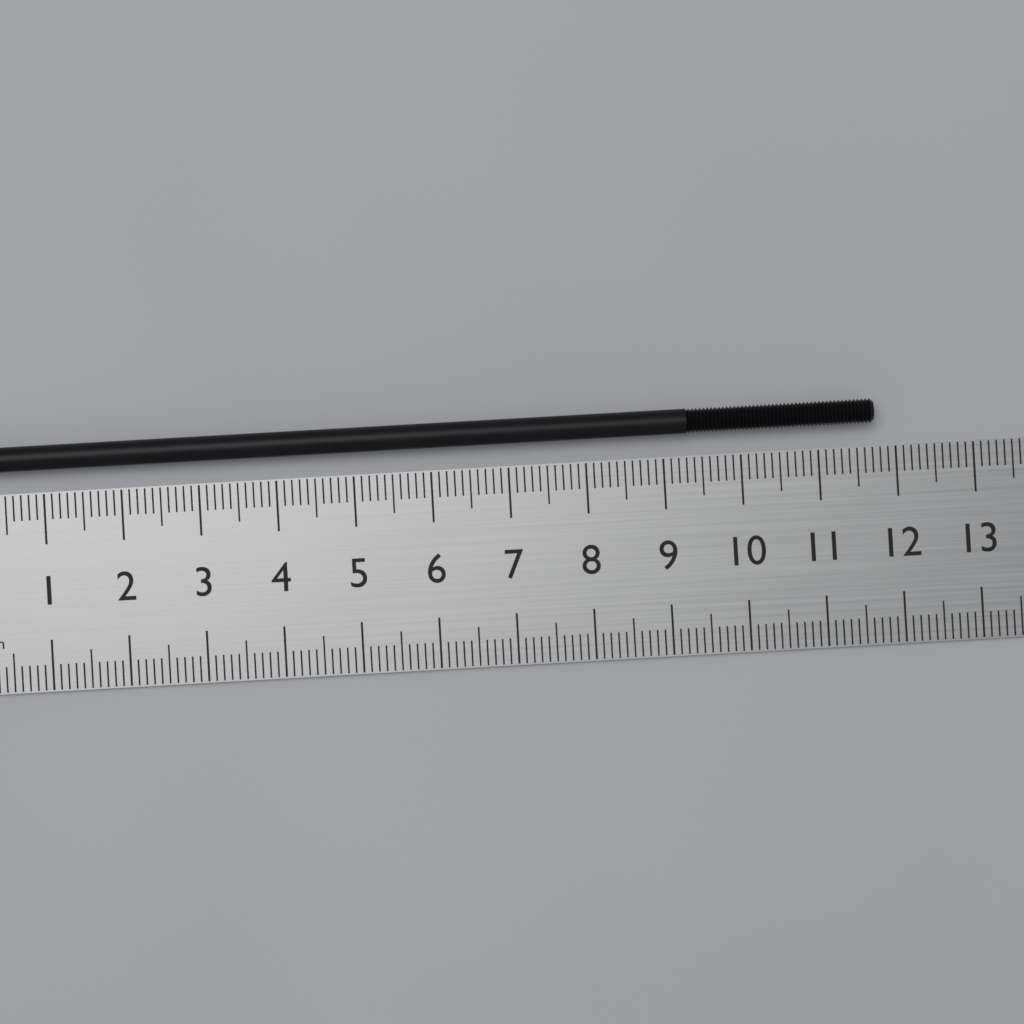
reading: 11.7 cm
